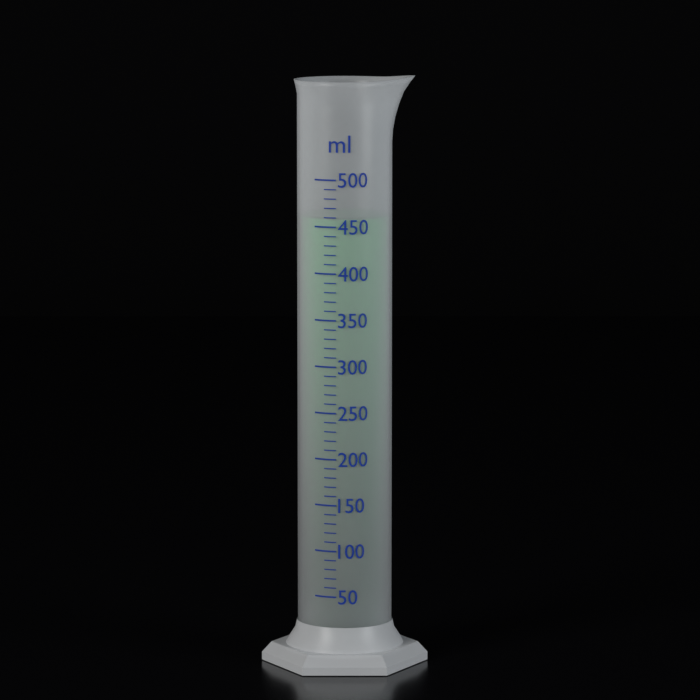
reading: 460 ml
